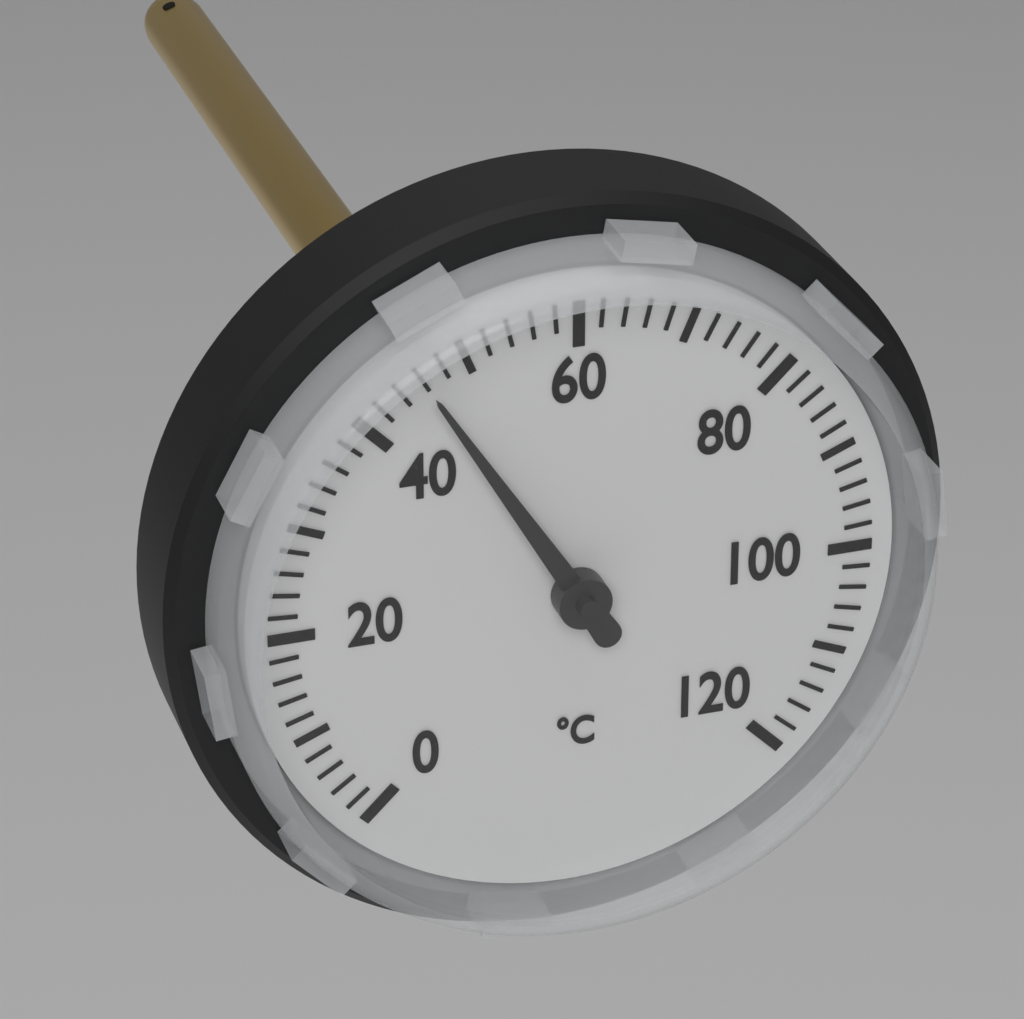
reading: 46 °C
